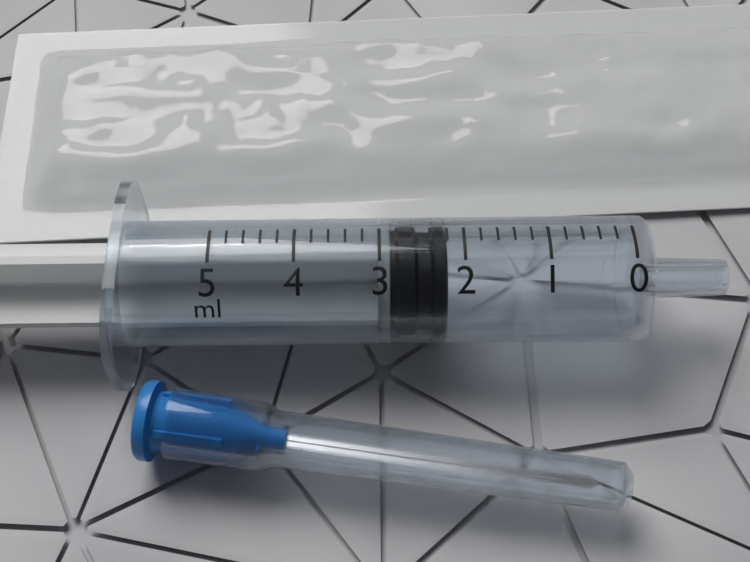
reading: 2.2 ml
